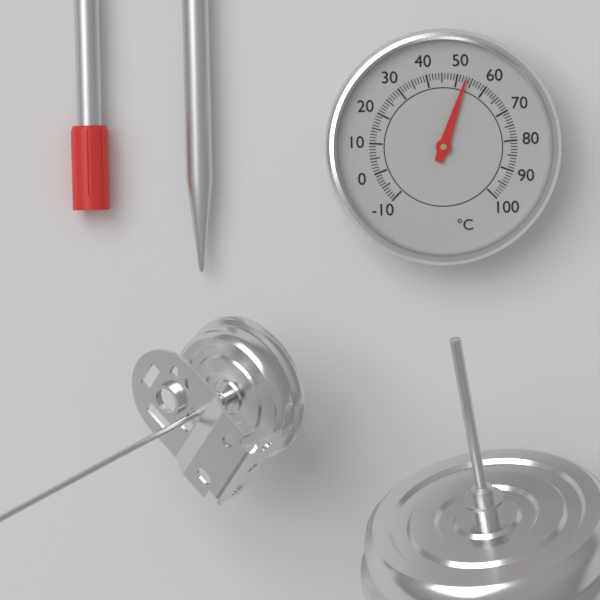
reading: 53 °C
